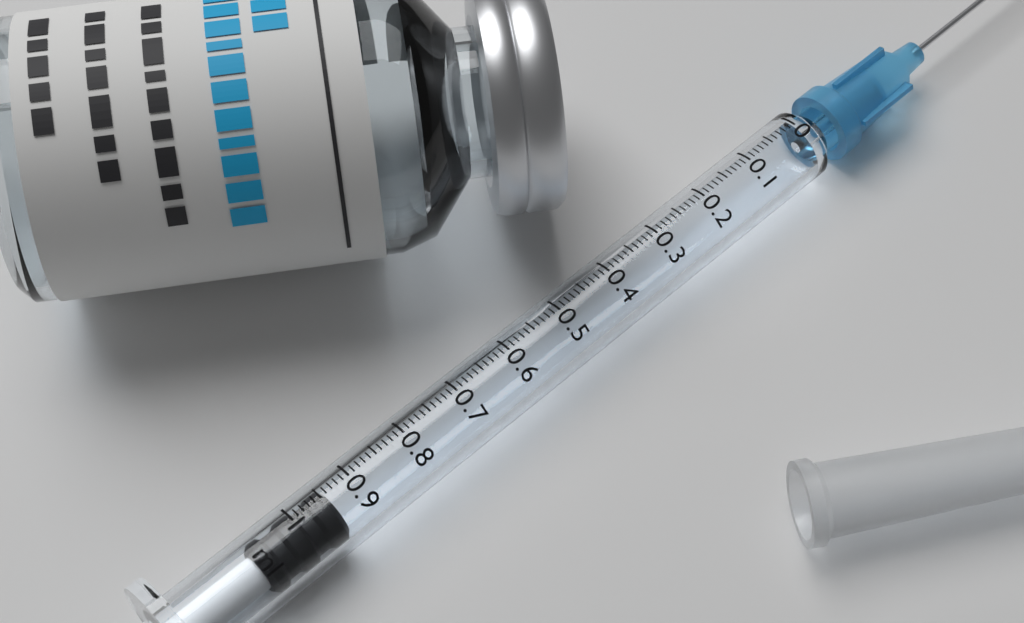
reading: 0.94 ml
